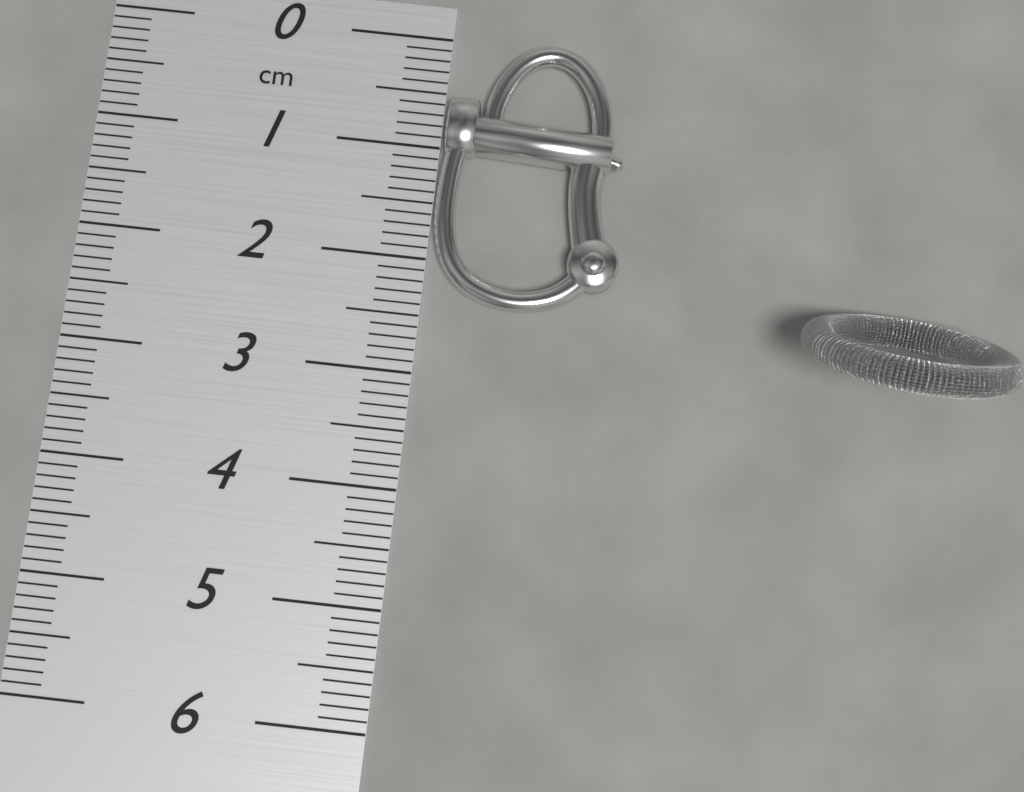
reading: 2.4 cm
